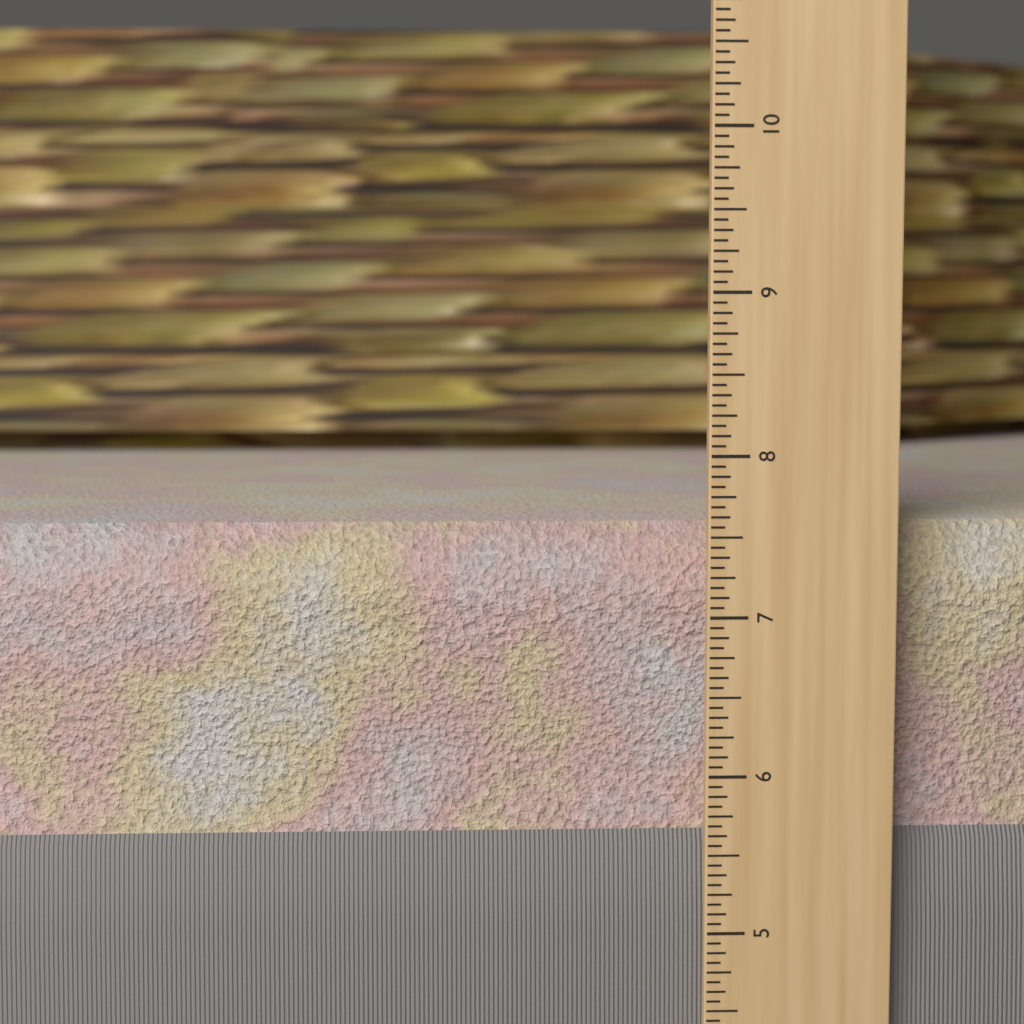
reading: 7.5625 in
